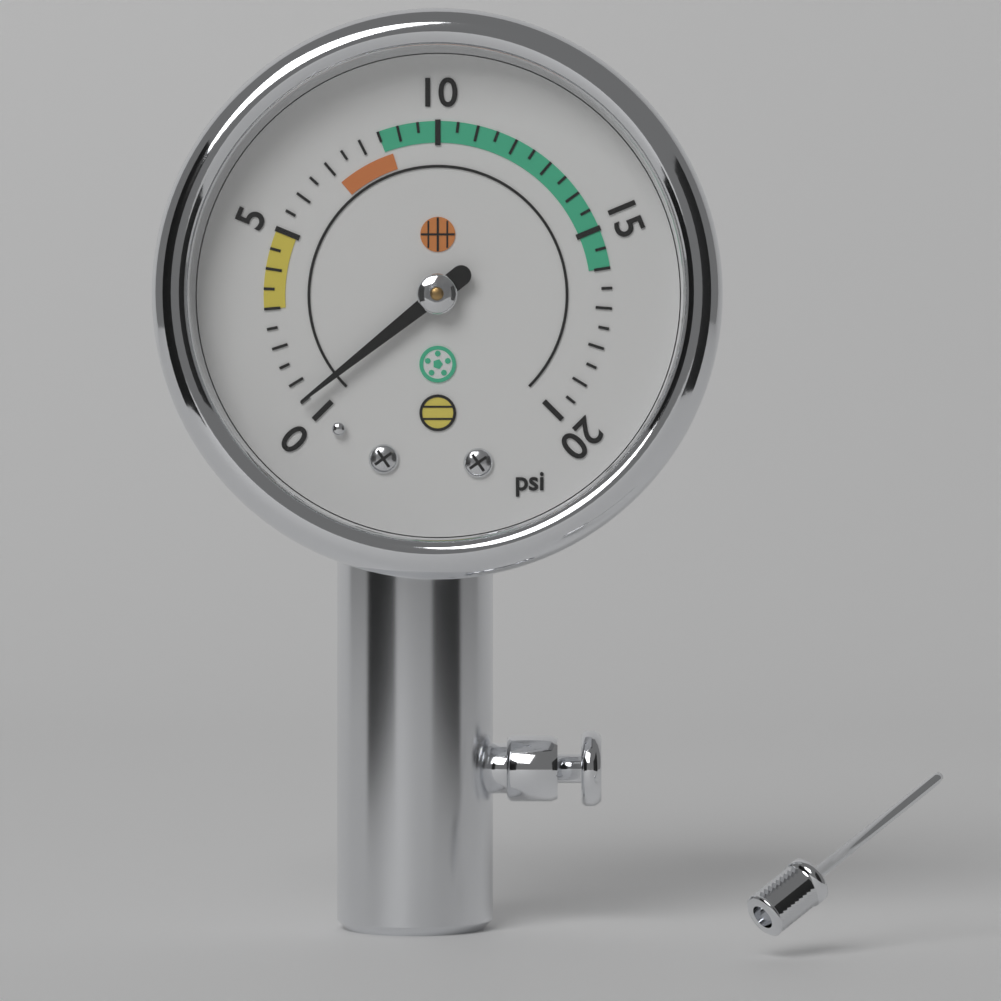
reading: 0.5 psi
